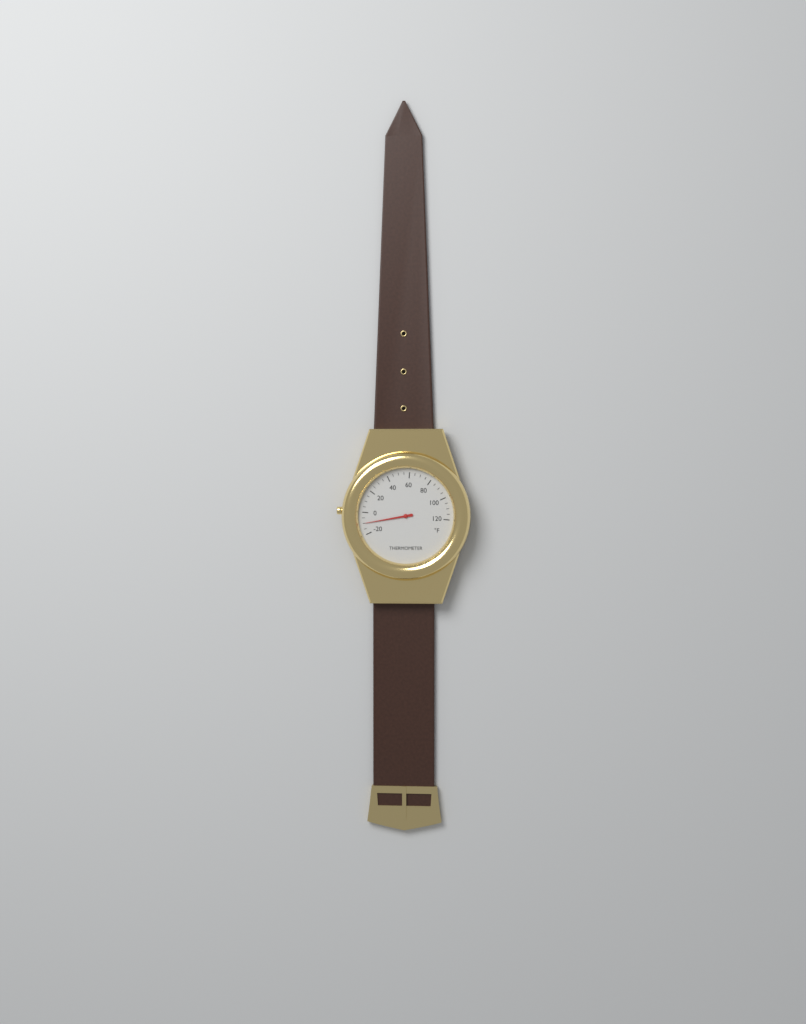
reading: -10 °F
